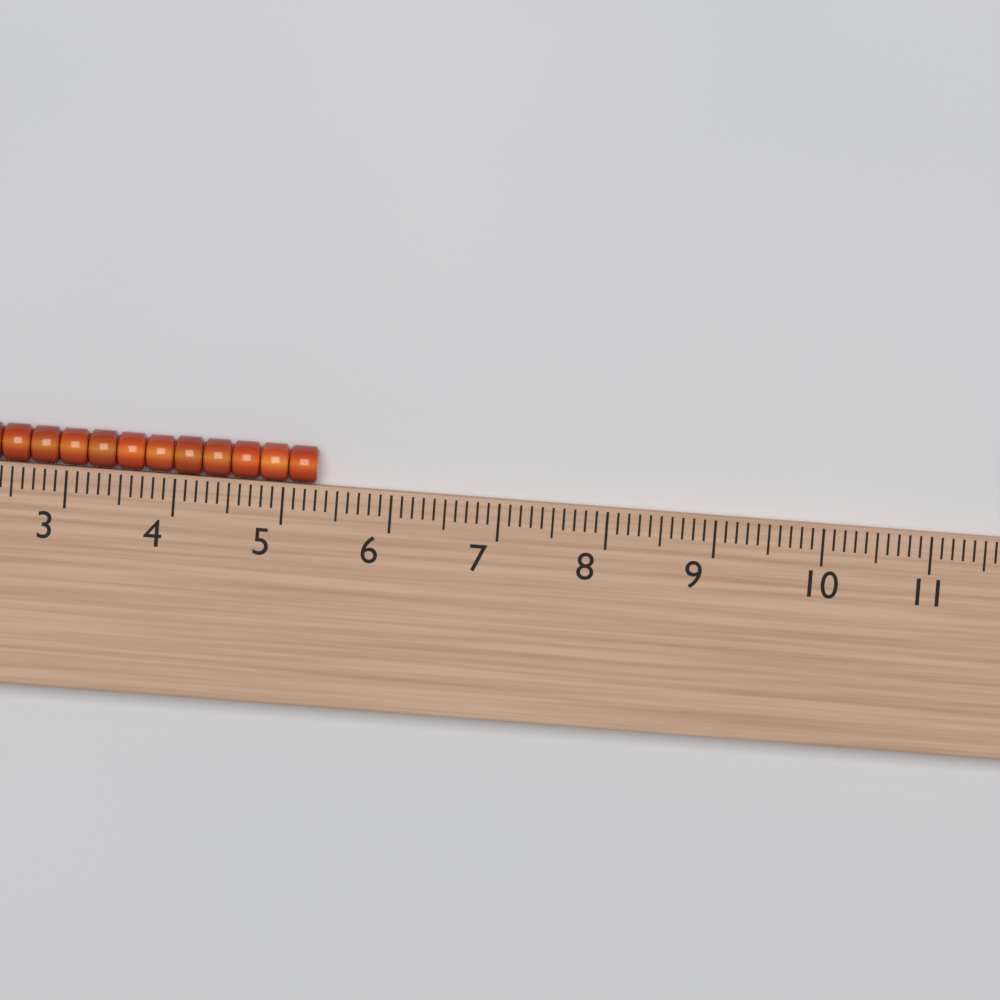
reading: 5.3 (no unit)
